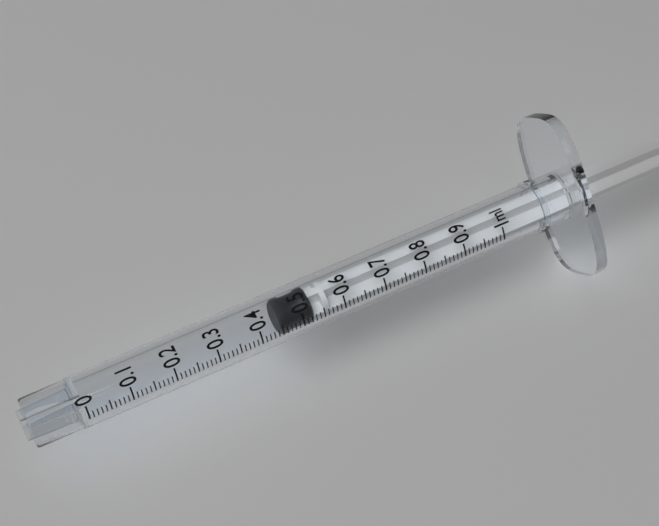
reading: 0.45 ml
